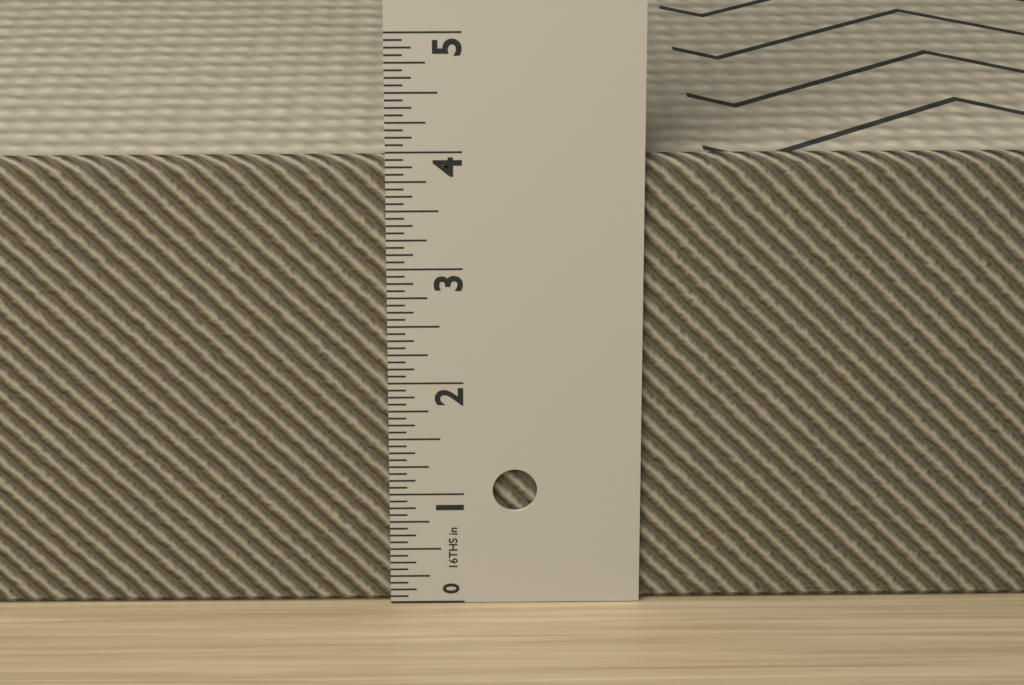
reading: 3.9375 in
